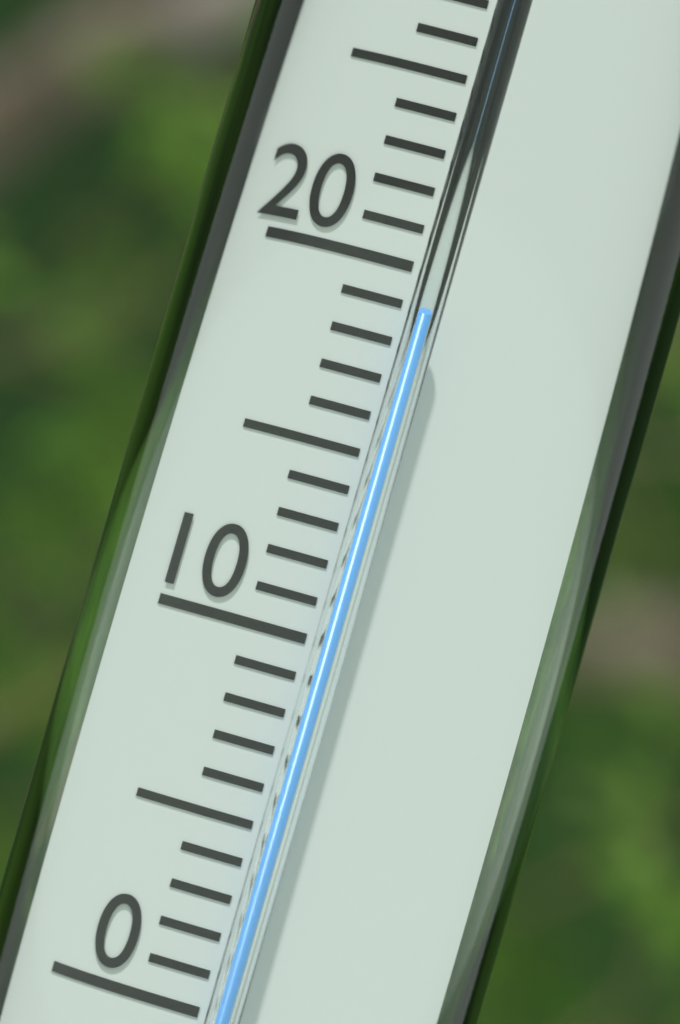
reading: 19 °C
